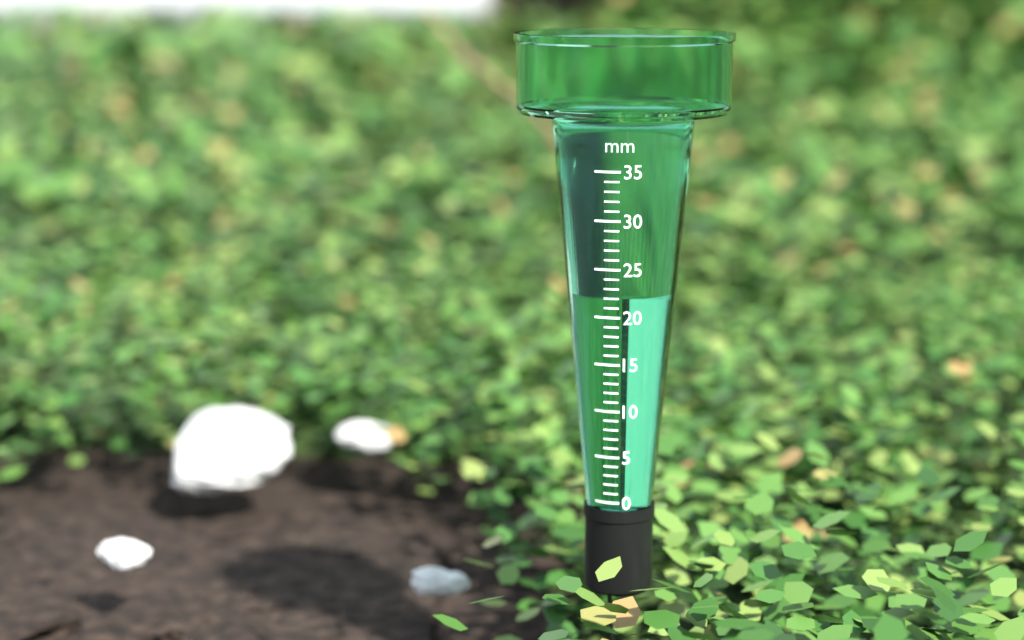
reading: 22 mm
